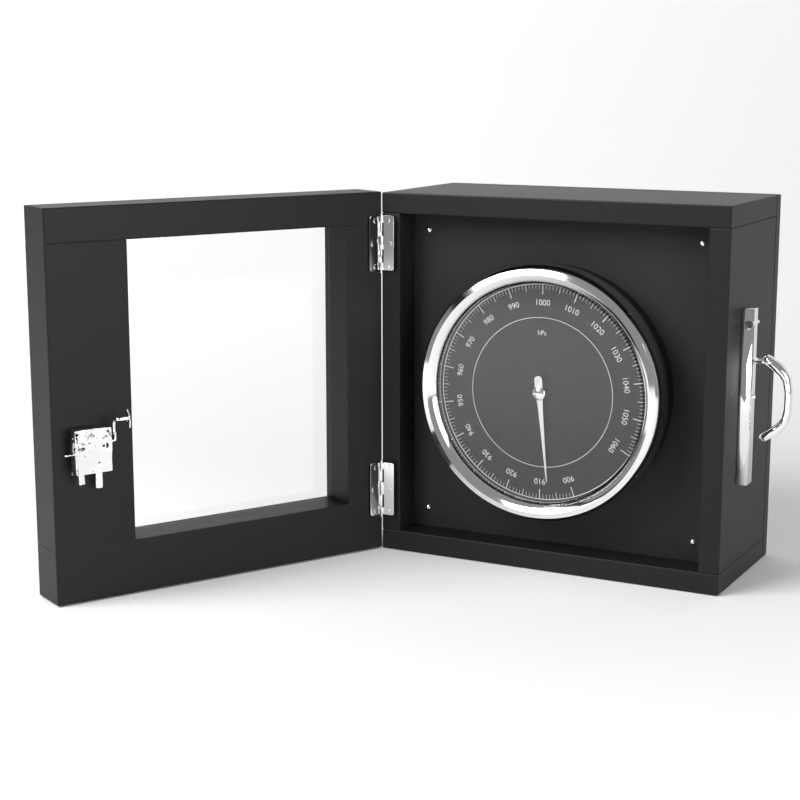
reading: 907 hPa
